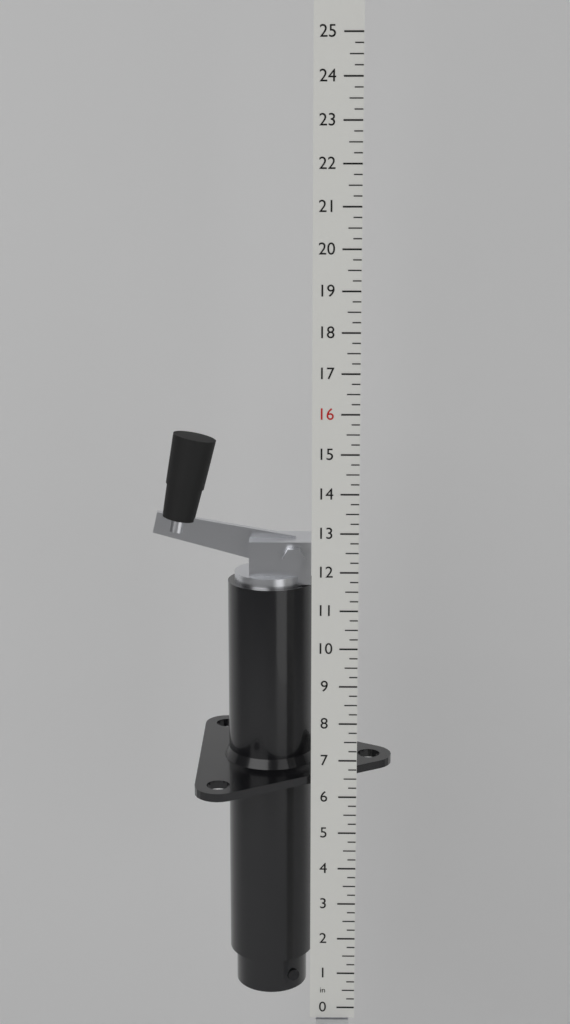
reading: 15.25 in
